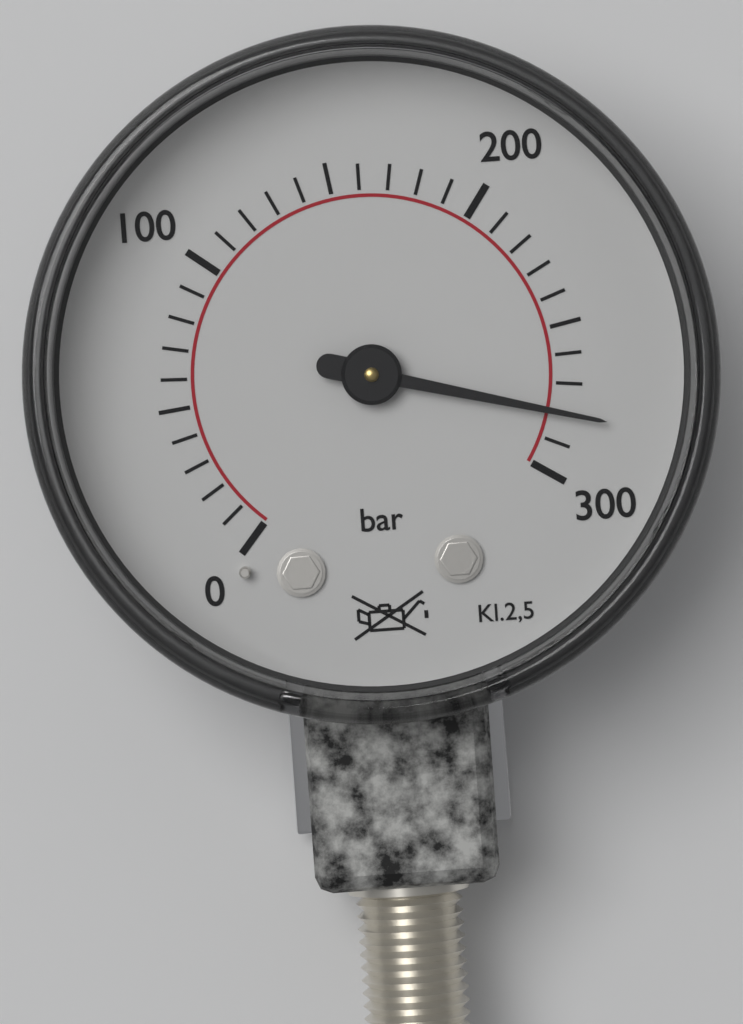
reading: 280 bar
